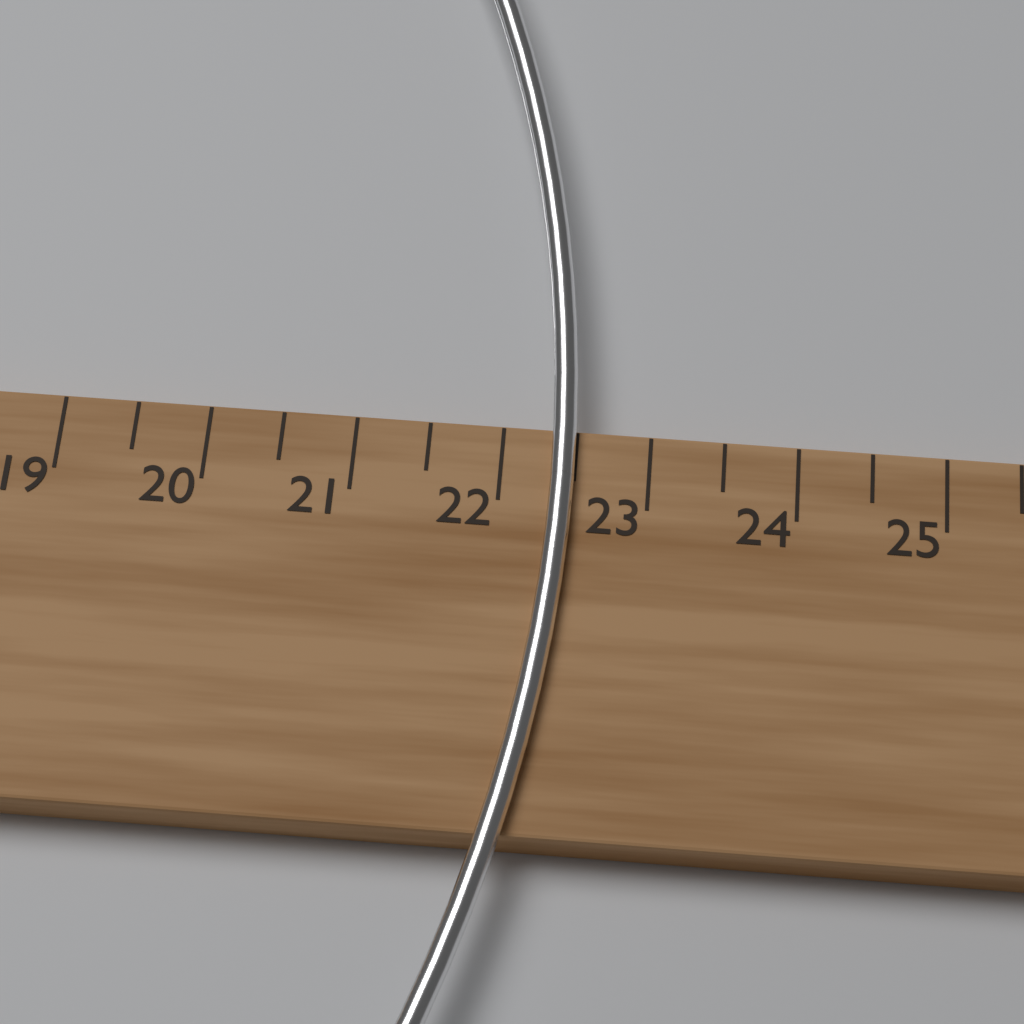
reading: 22.5 cm
